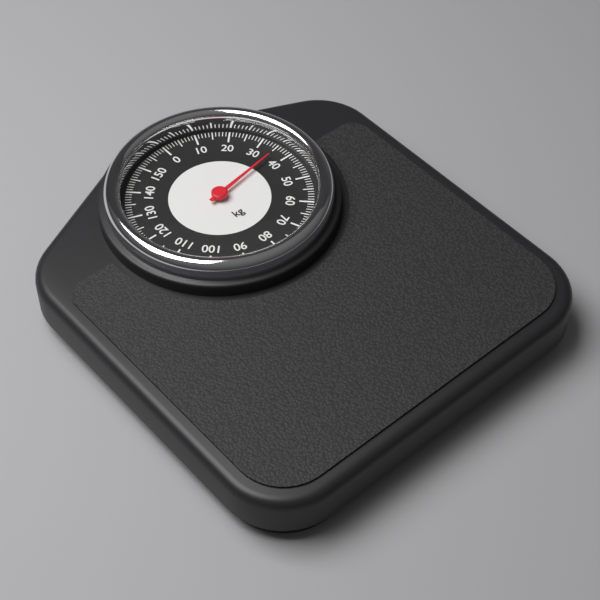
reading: 36 kg
